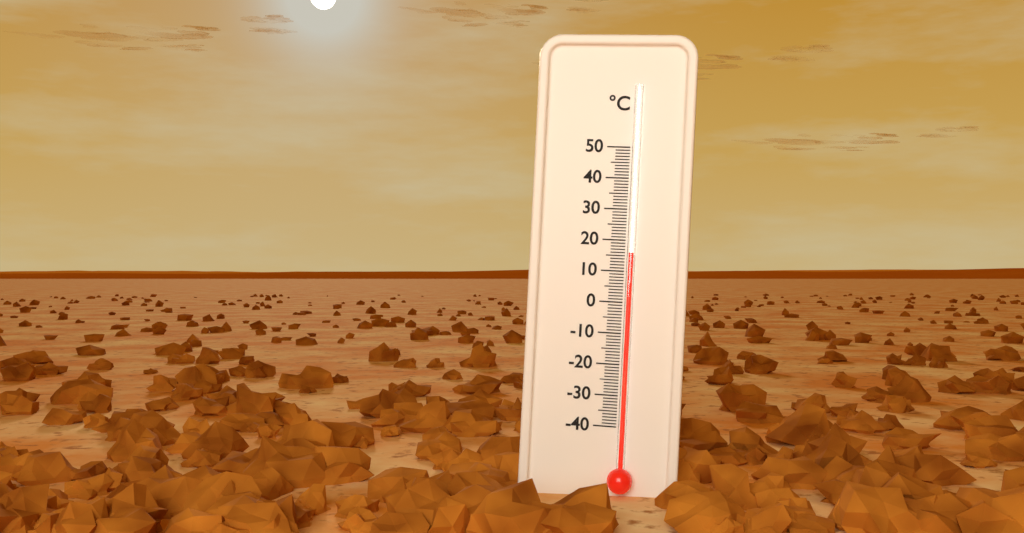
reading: 16 °C
